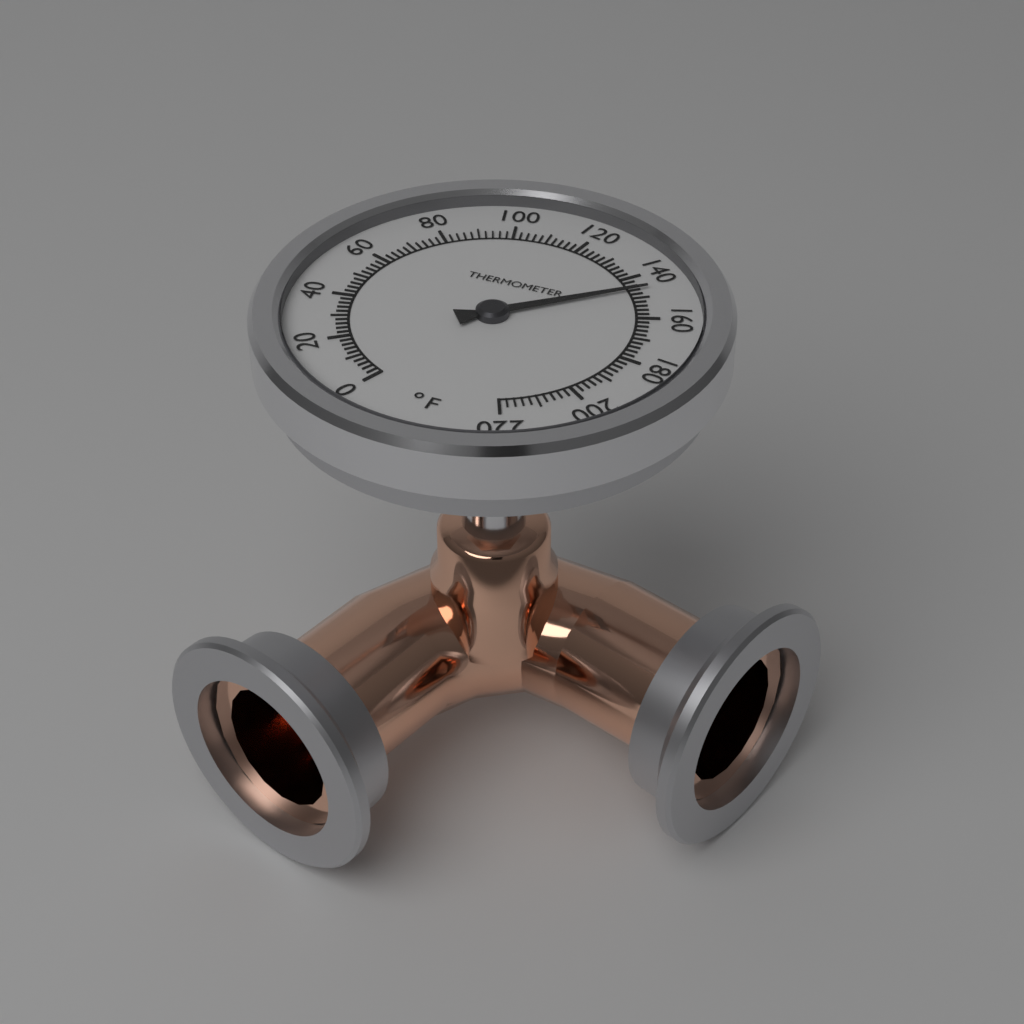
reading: 146 °F
